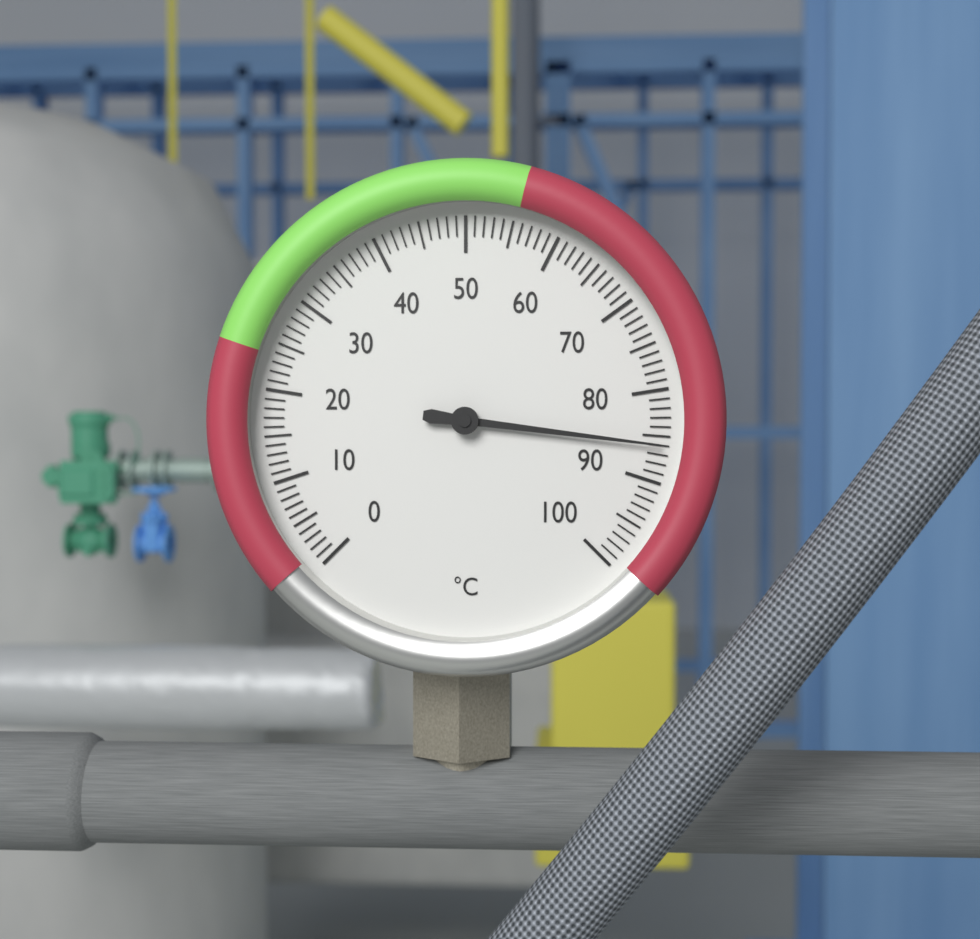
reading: 86 °C
